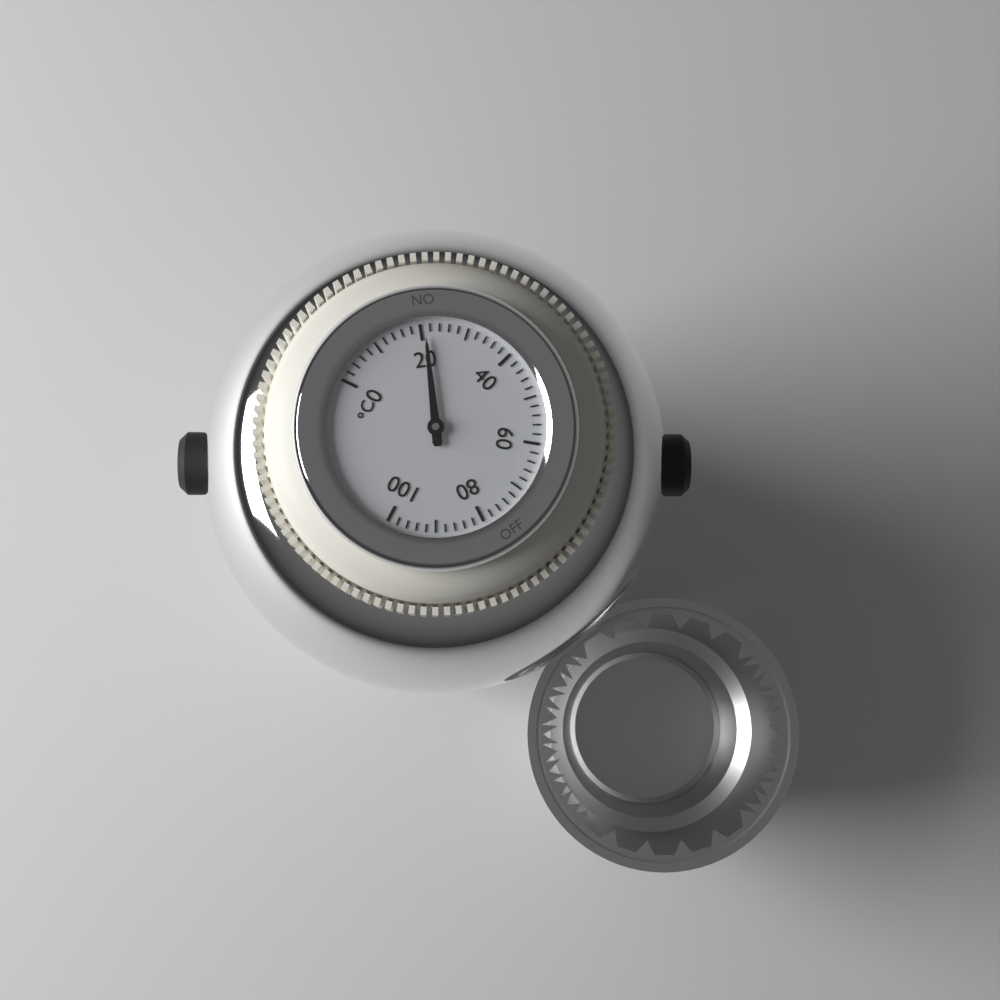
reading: 21 °C
